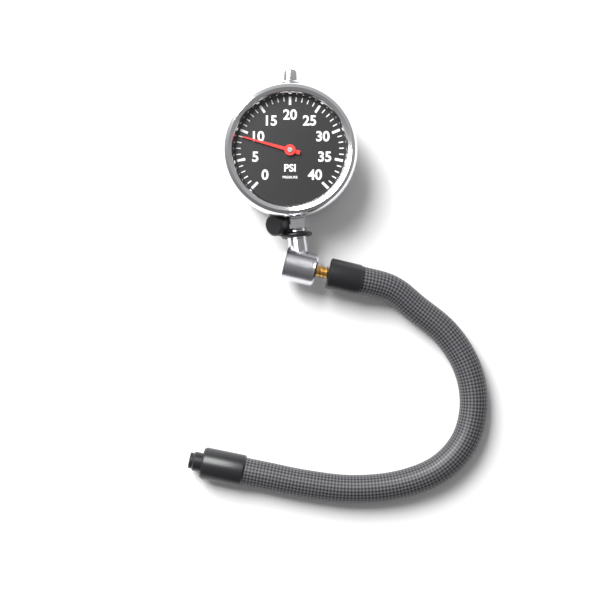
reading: 9 psi
